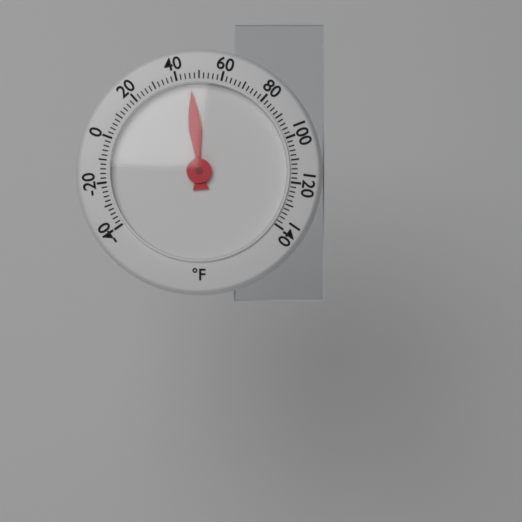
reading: 46 °F
